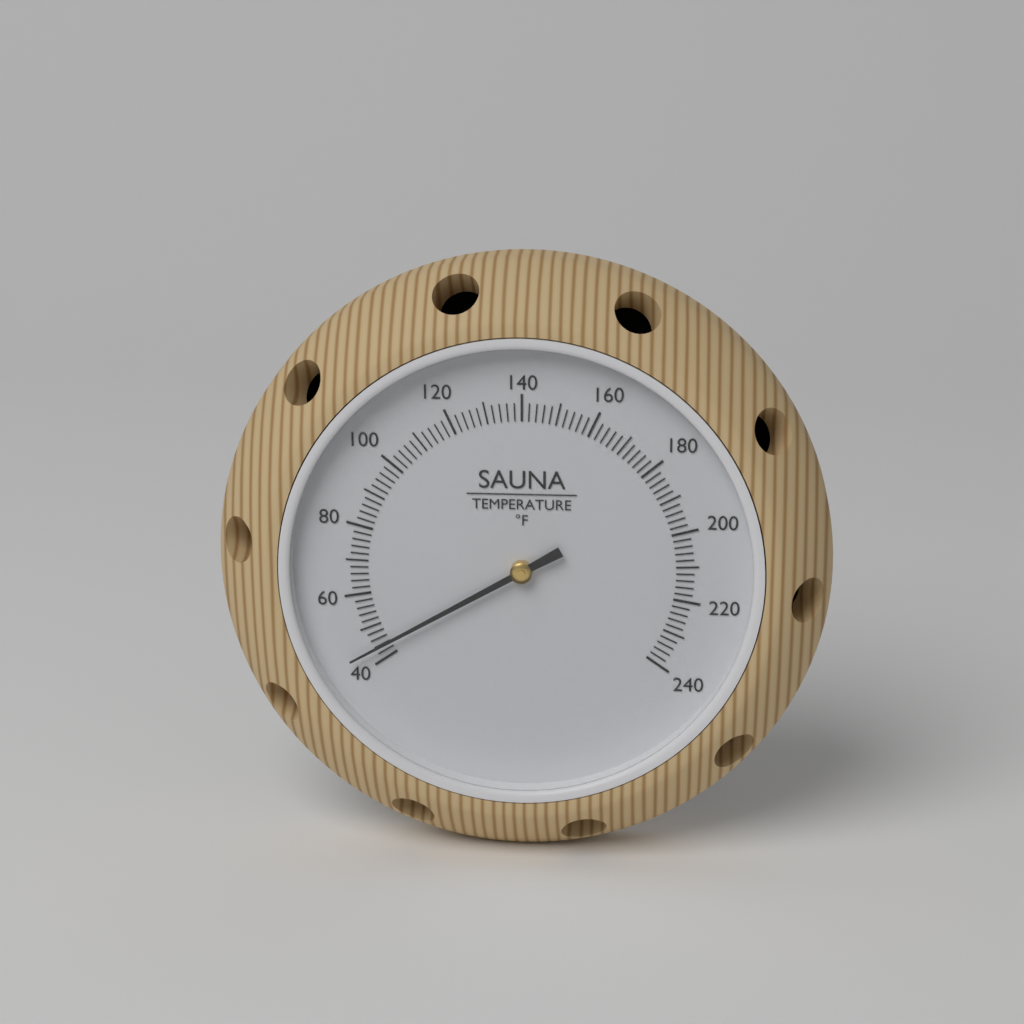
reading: 44 °F
